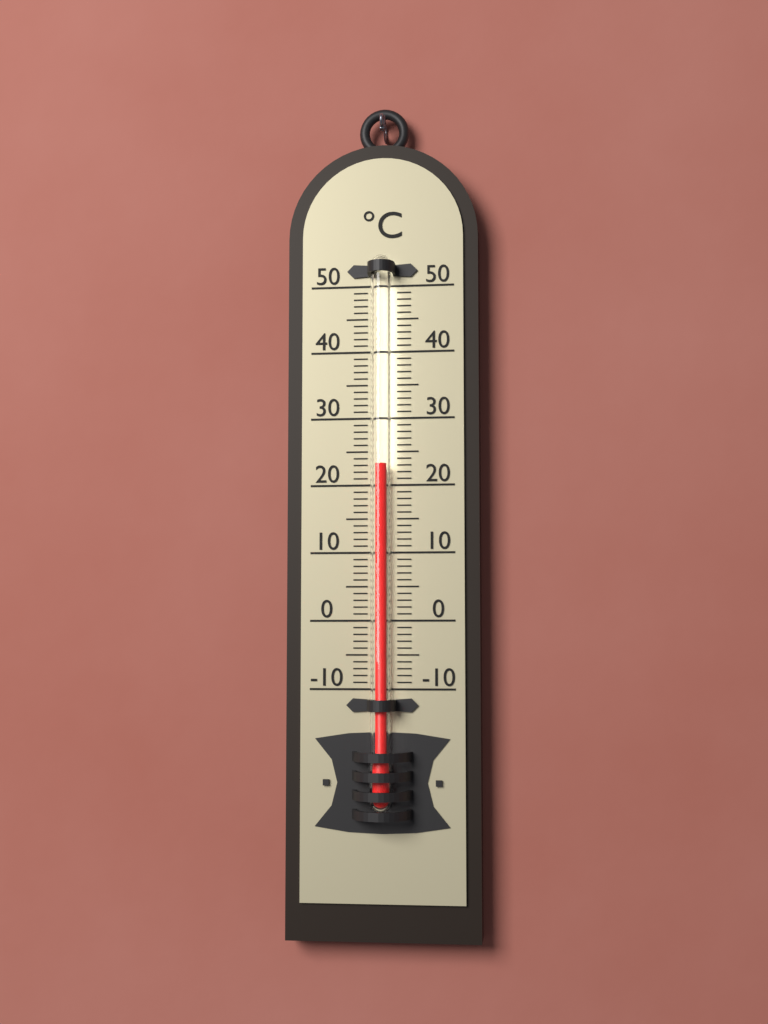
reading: 23 °C
